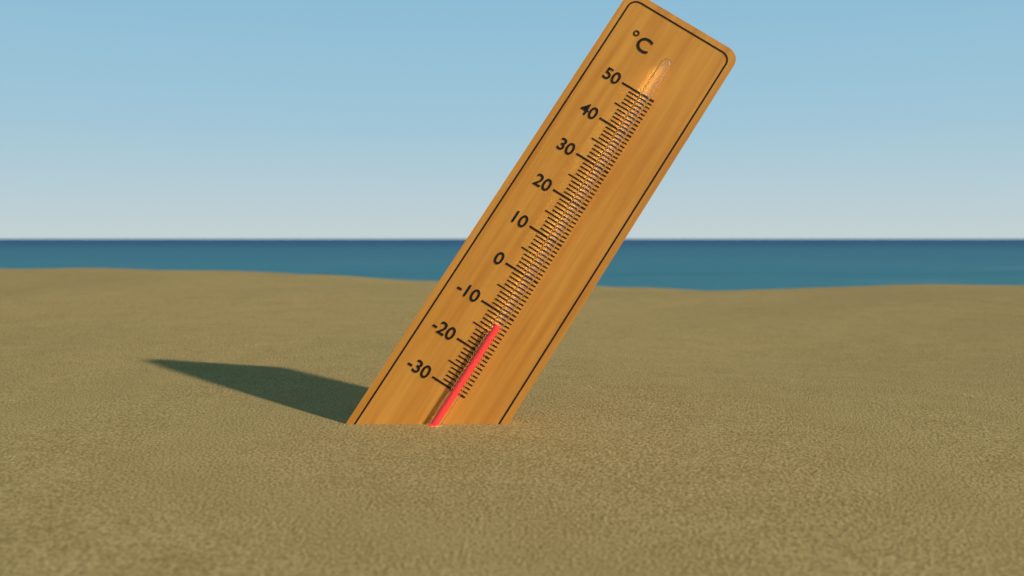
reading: -13 °C
